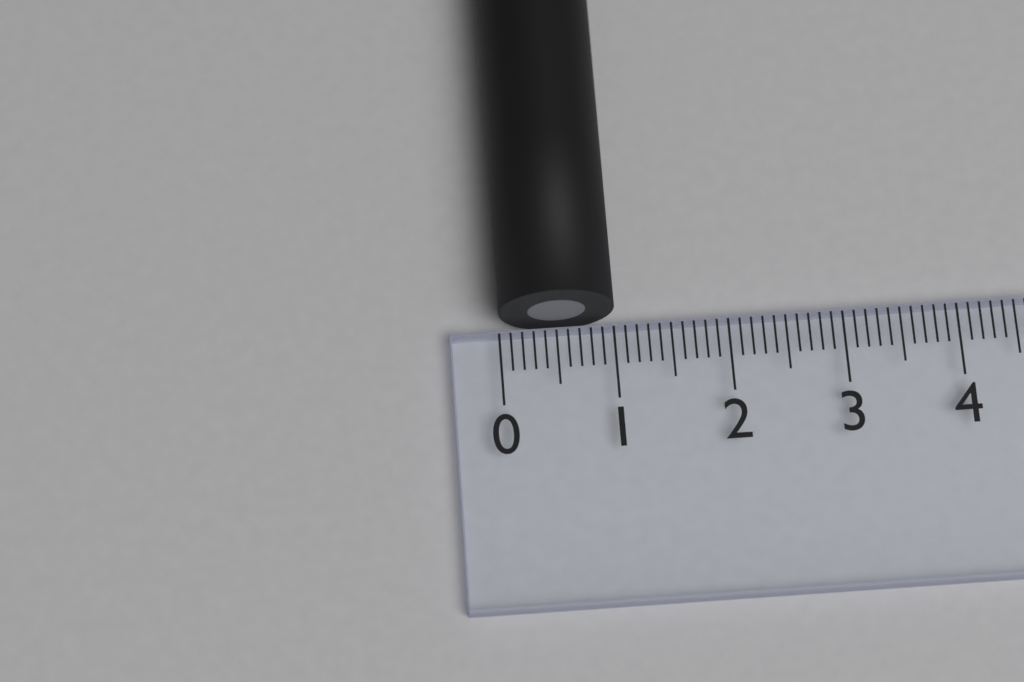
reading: 1.0 (no unit)
